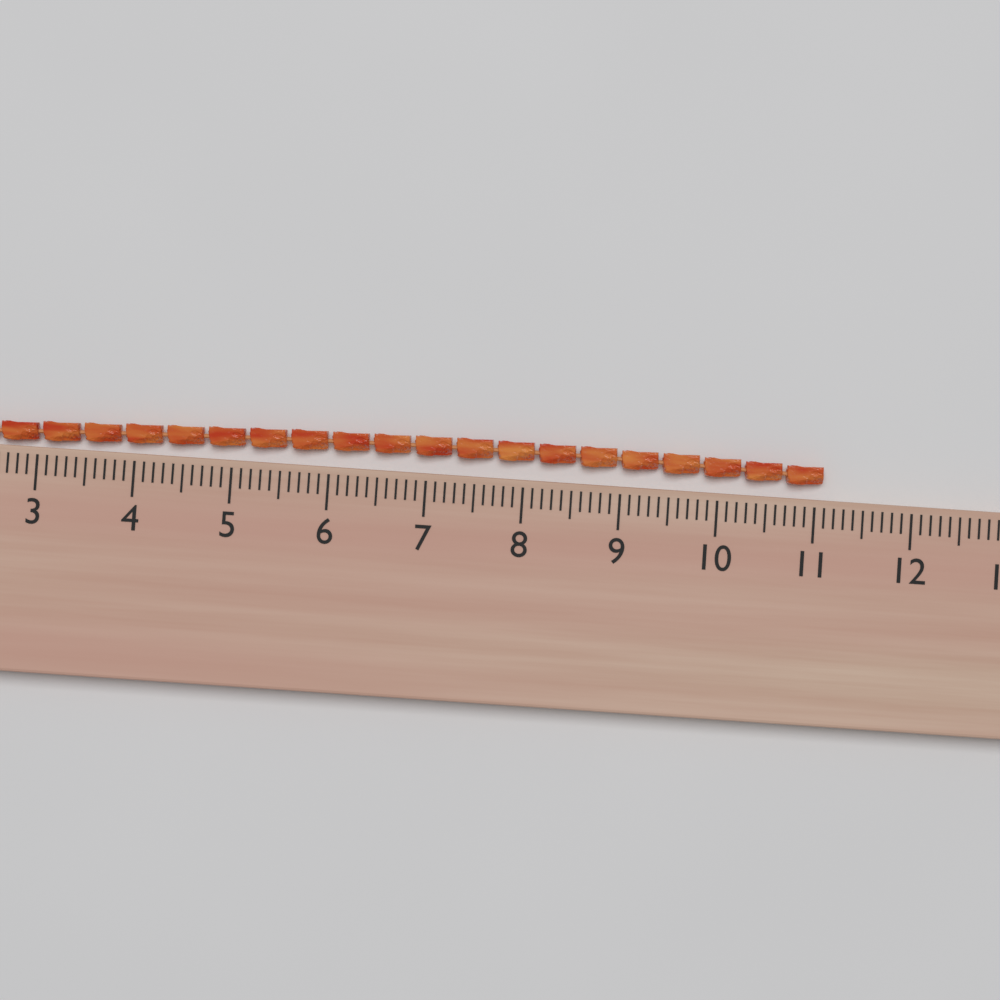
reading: 11.1 (no unit)
